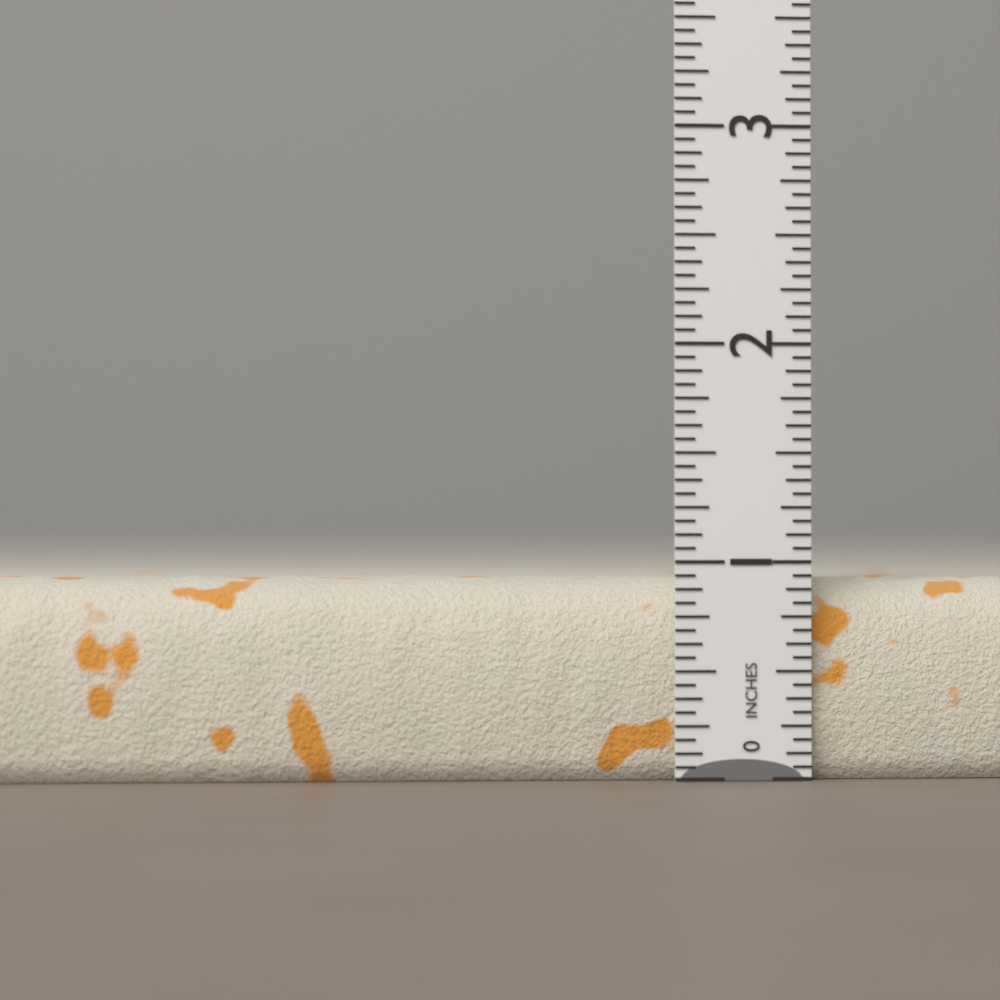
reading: 0.9375 in
